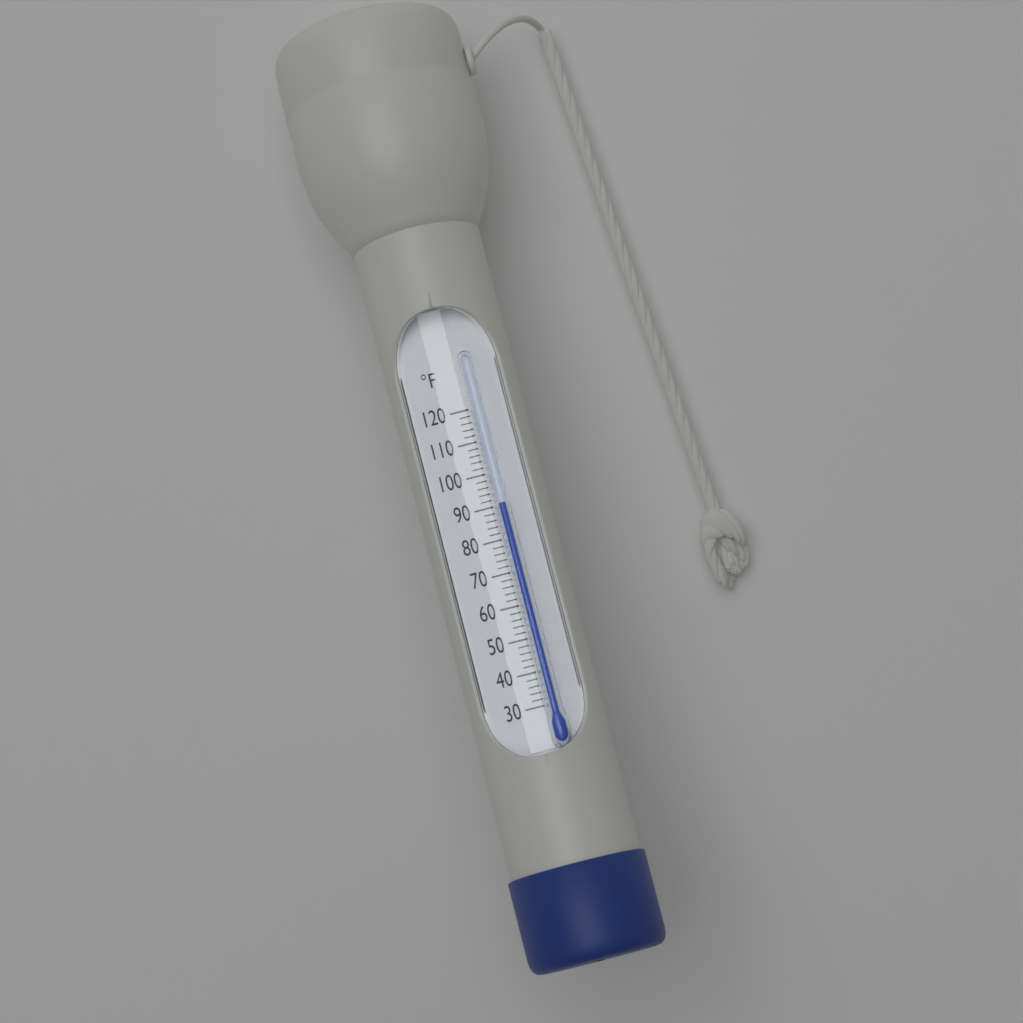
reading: 90 °F
